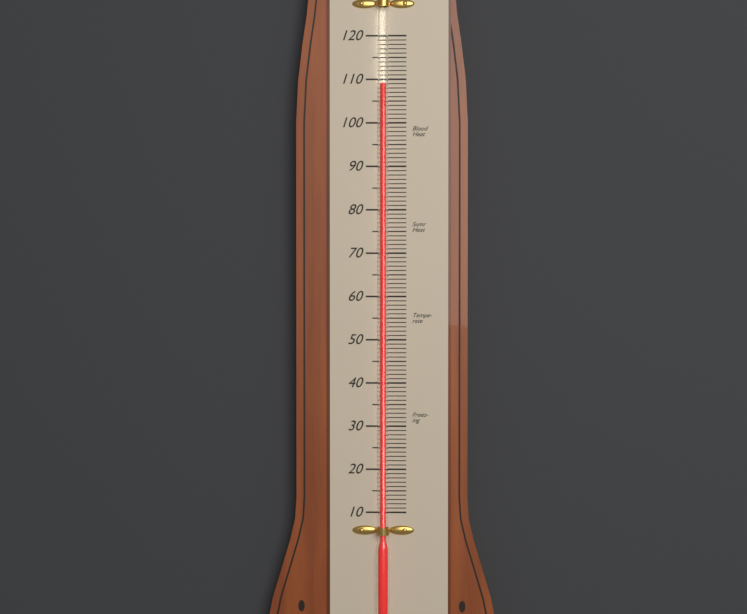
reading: 109 (no unit)
